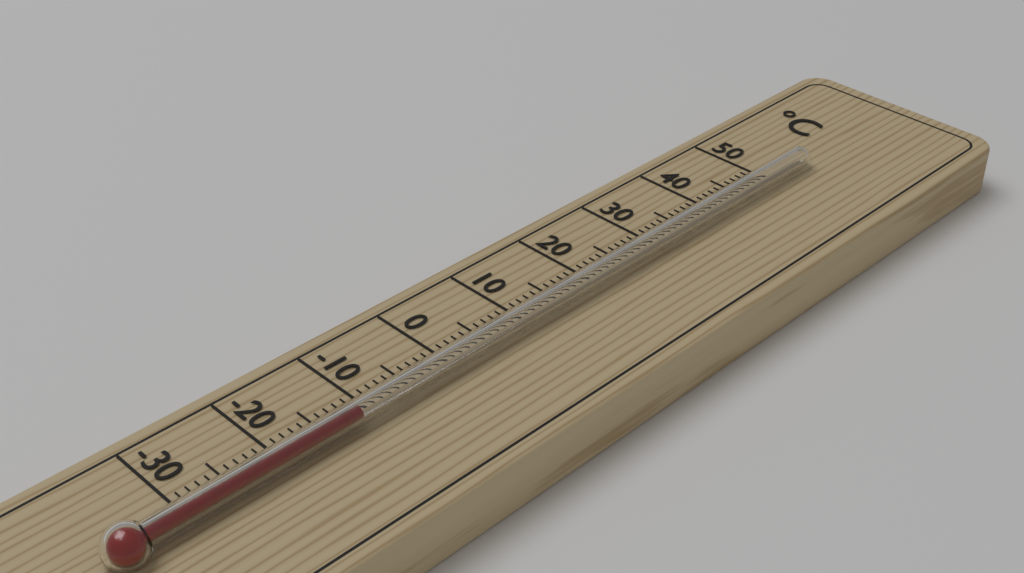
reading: -12 °C
